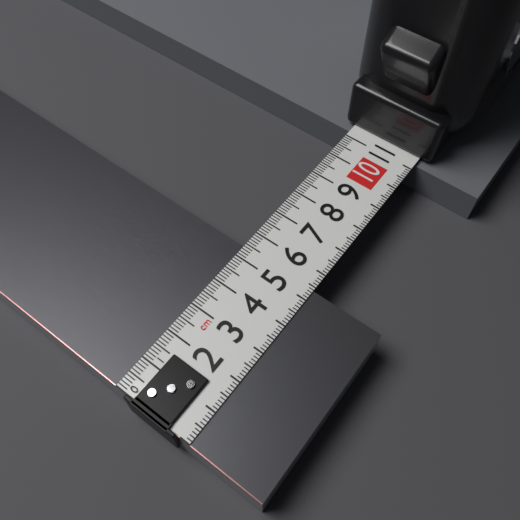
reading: 5.4 cm
